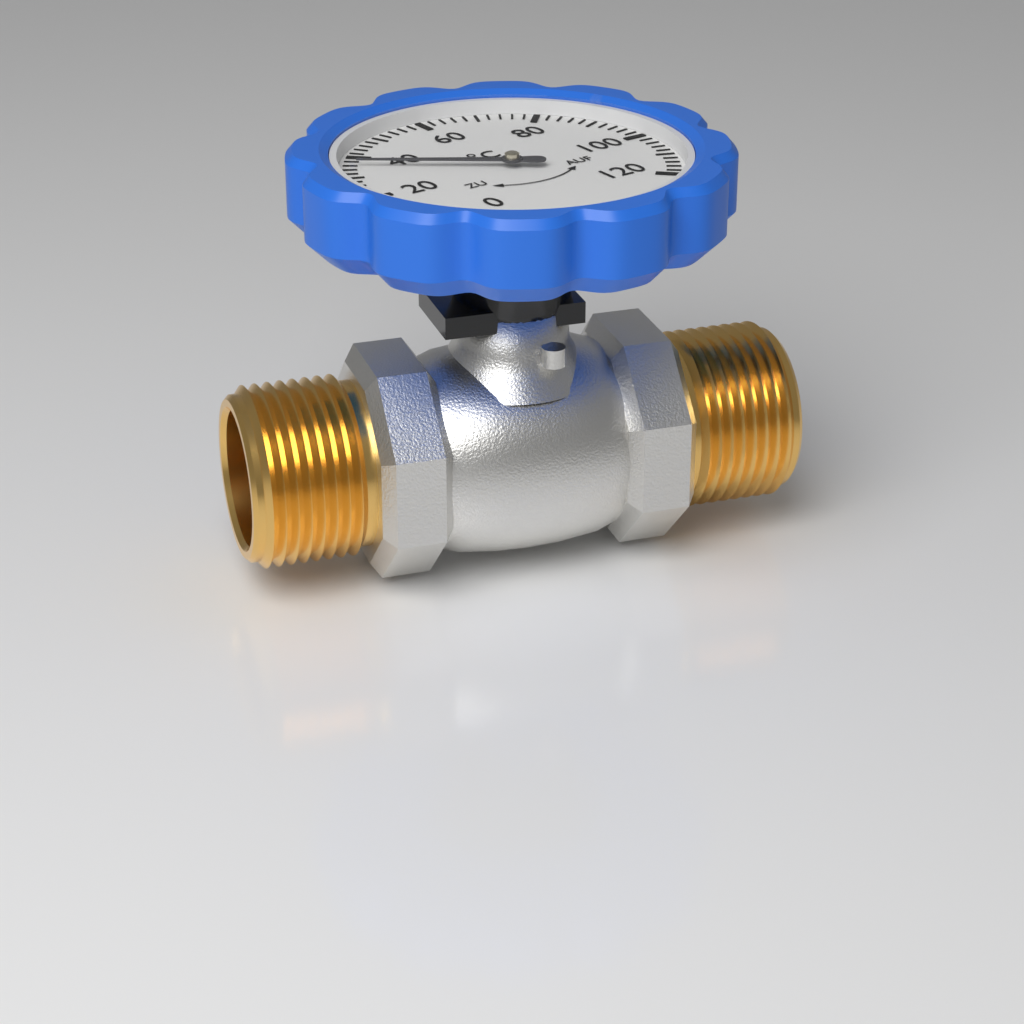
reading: 36 °C
